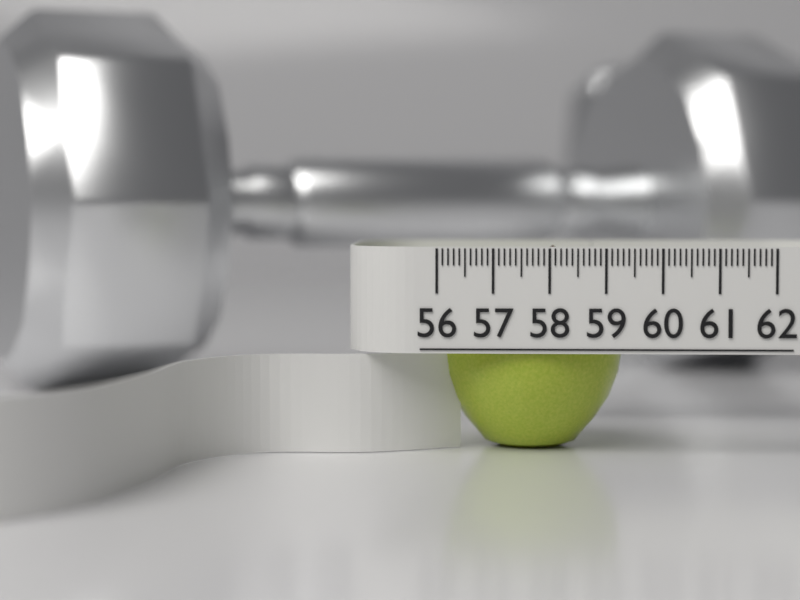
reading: 59.4 (no unit)
